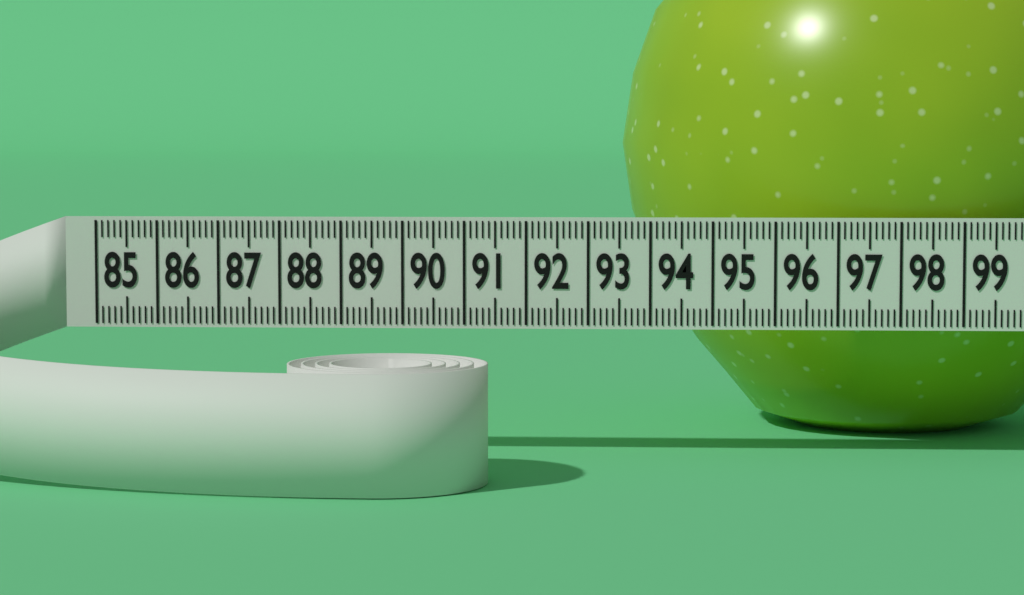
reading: 93.5 (no unit)
